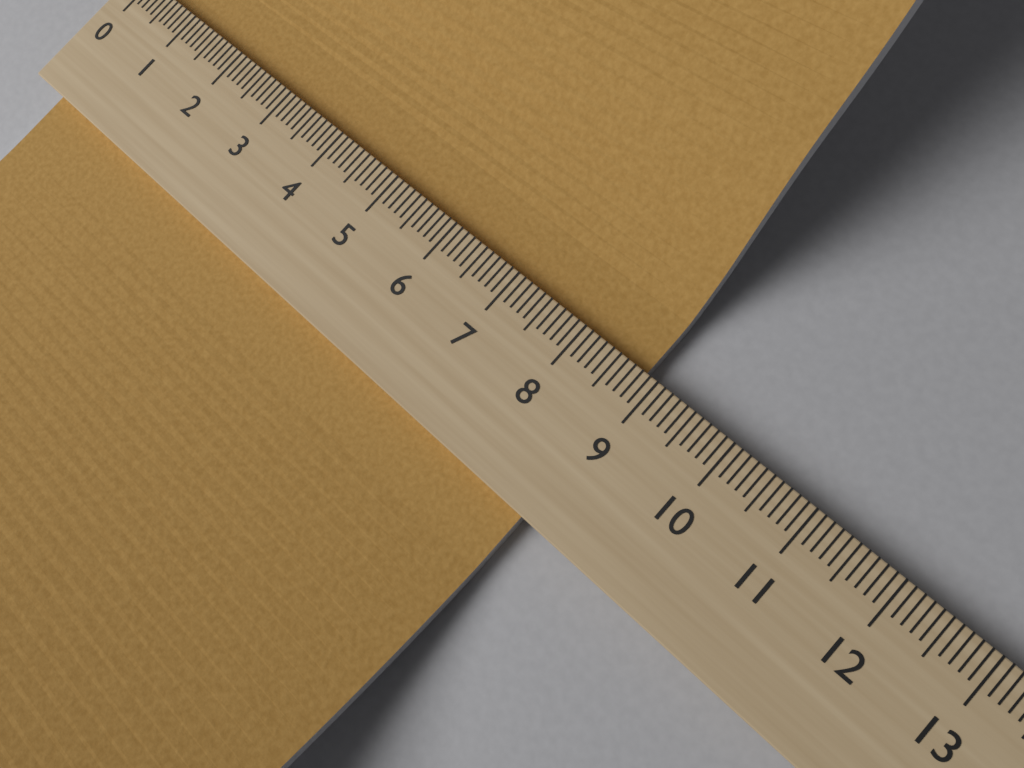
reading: 8.8 (no unit)
